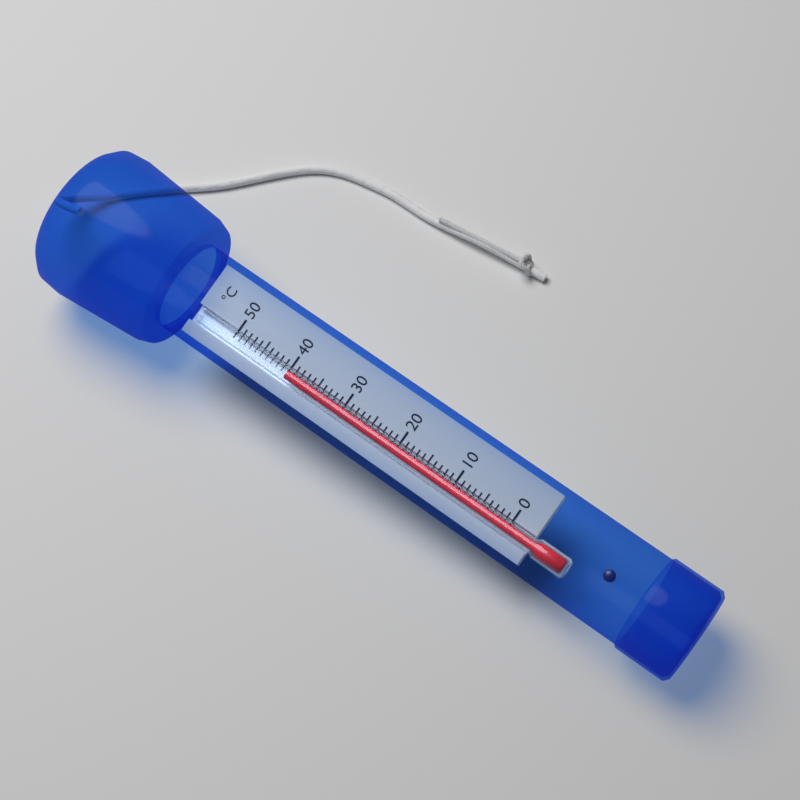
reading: 40 °C
